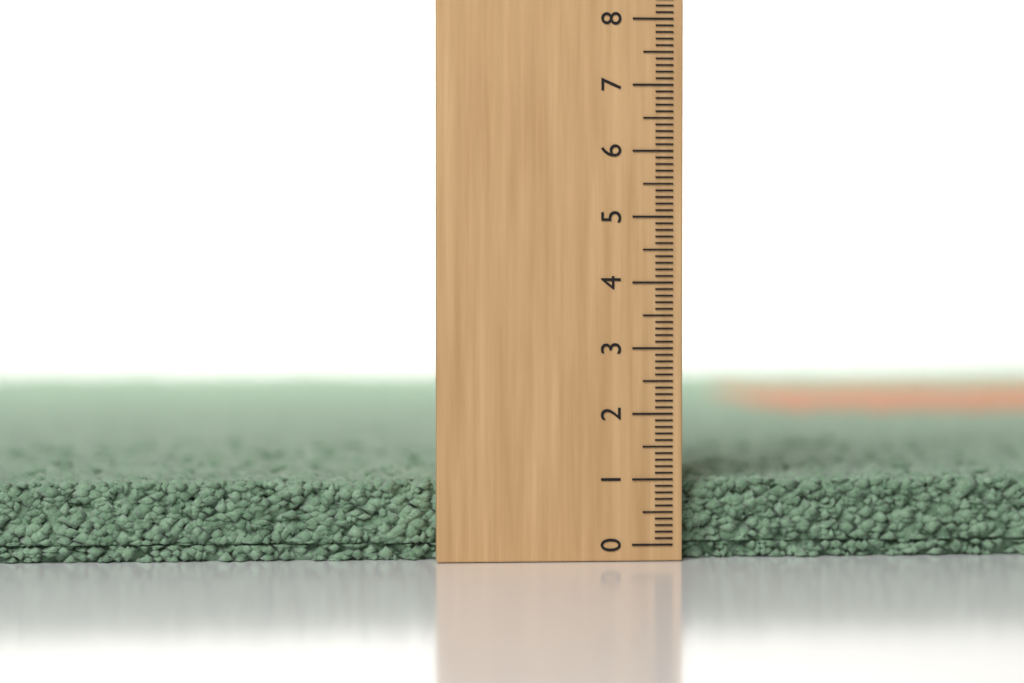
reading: 1.0 (no unit)
